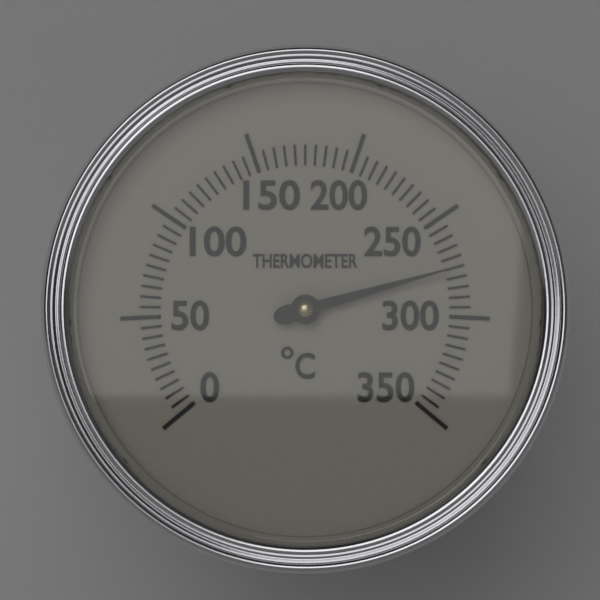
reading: 275 °C
